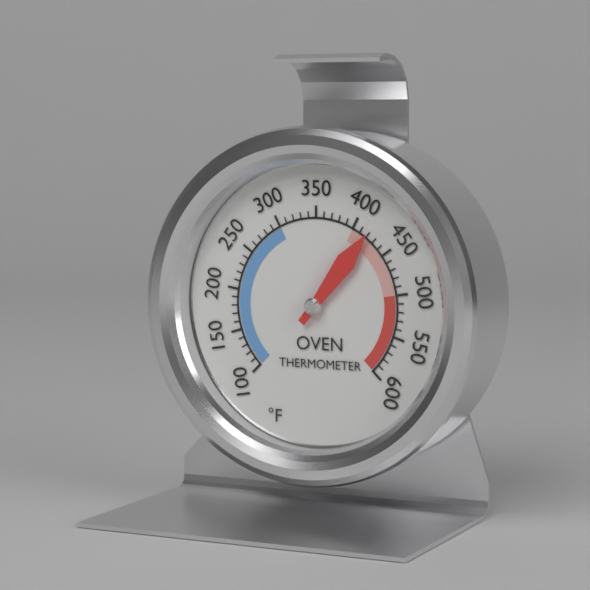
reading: 420 °F
